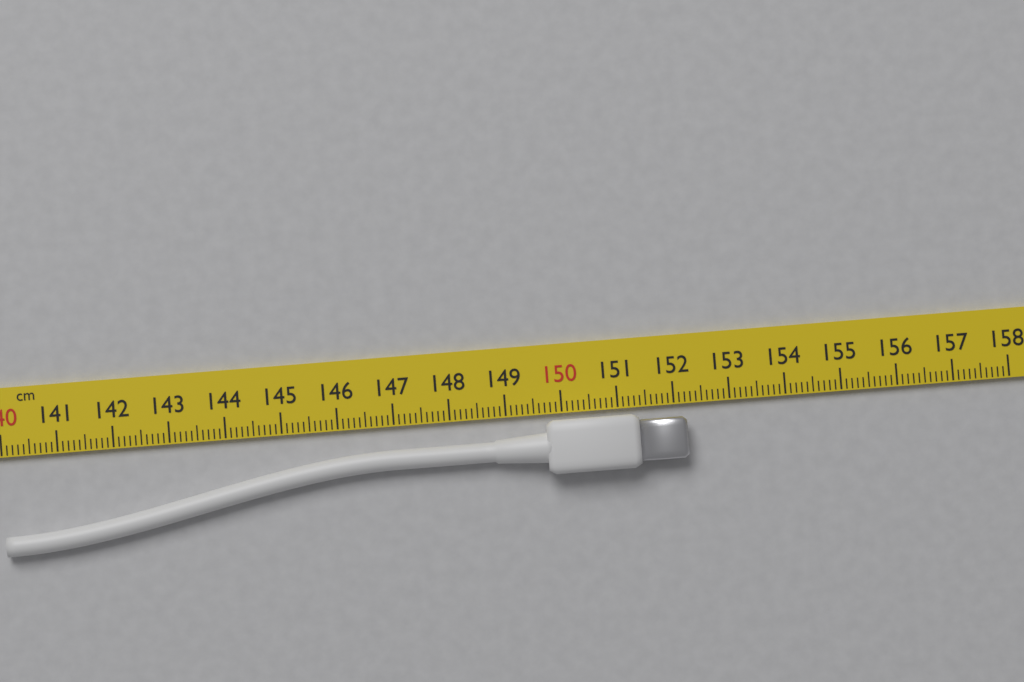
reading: 152.2 cm
